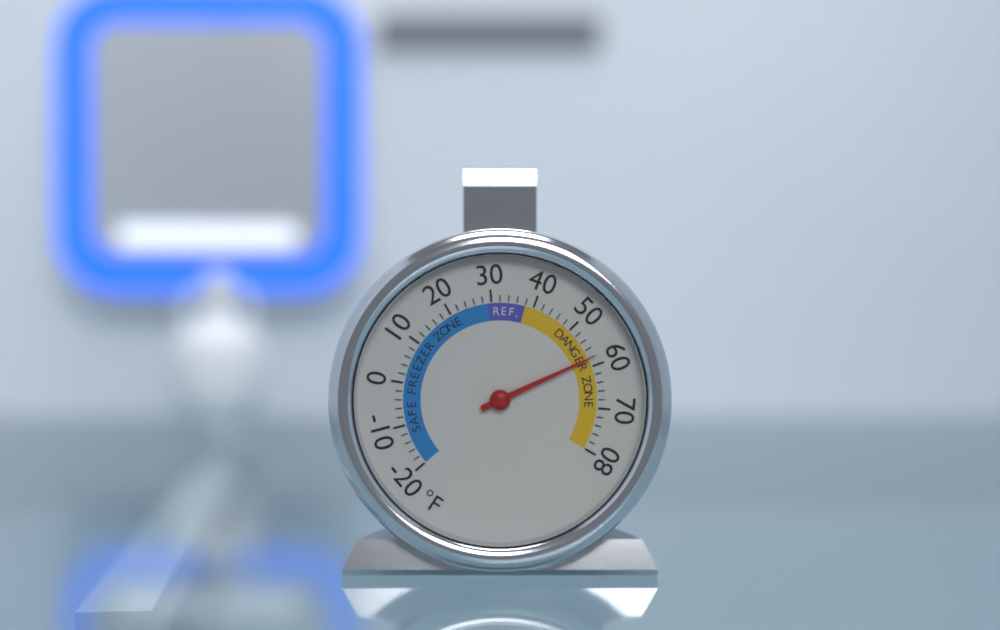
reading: 58 °F
